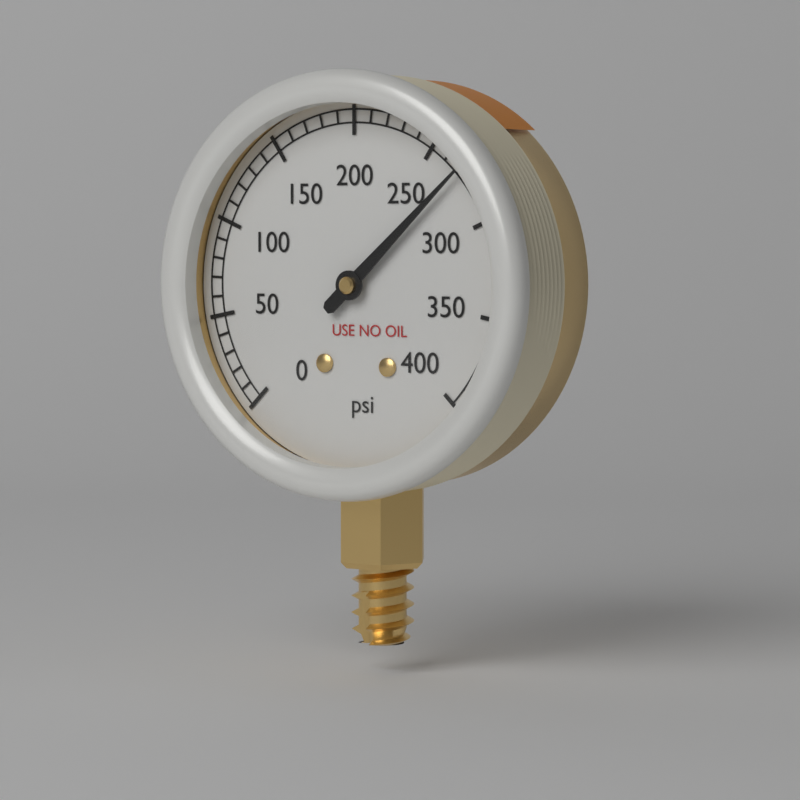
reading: 270 psi
